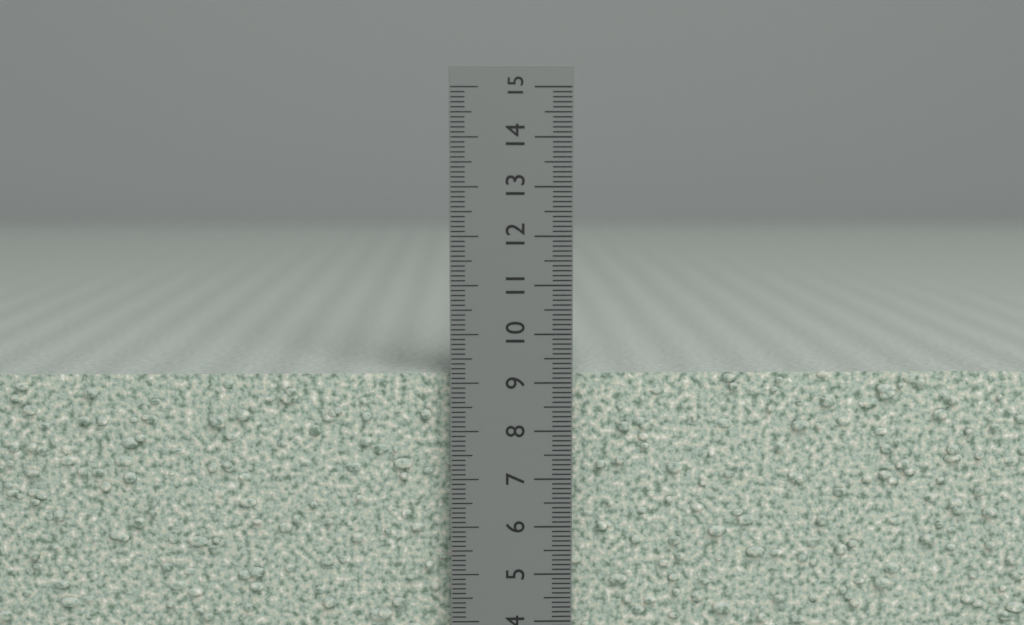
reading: 9.2 cm
